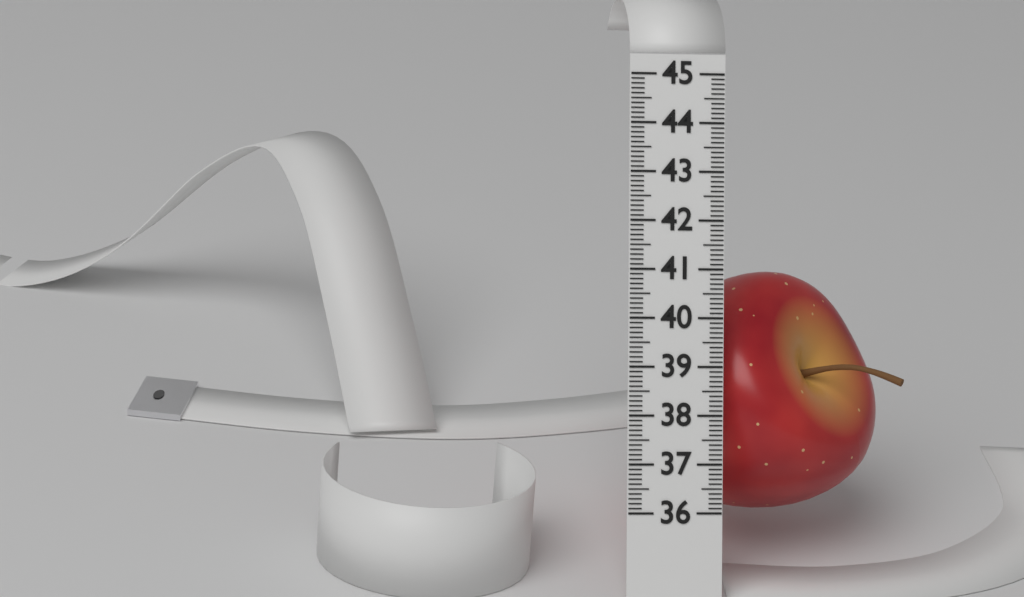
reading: 41.0 (no unit)
